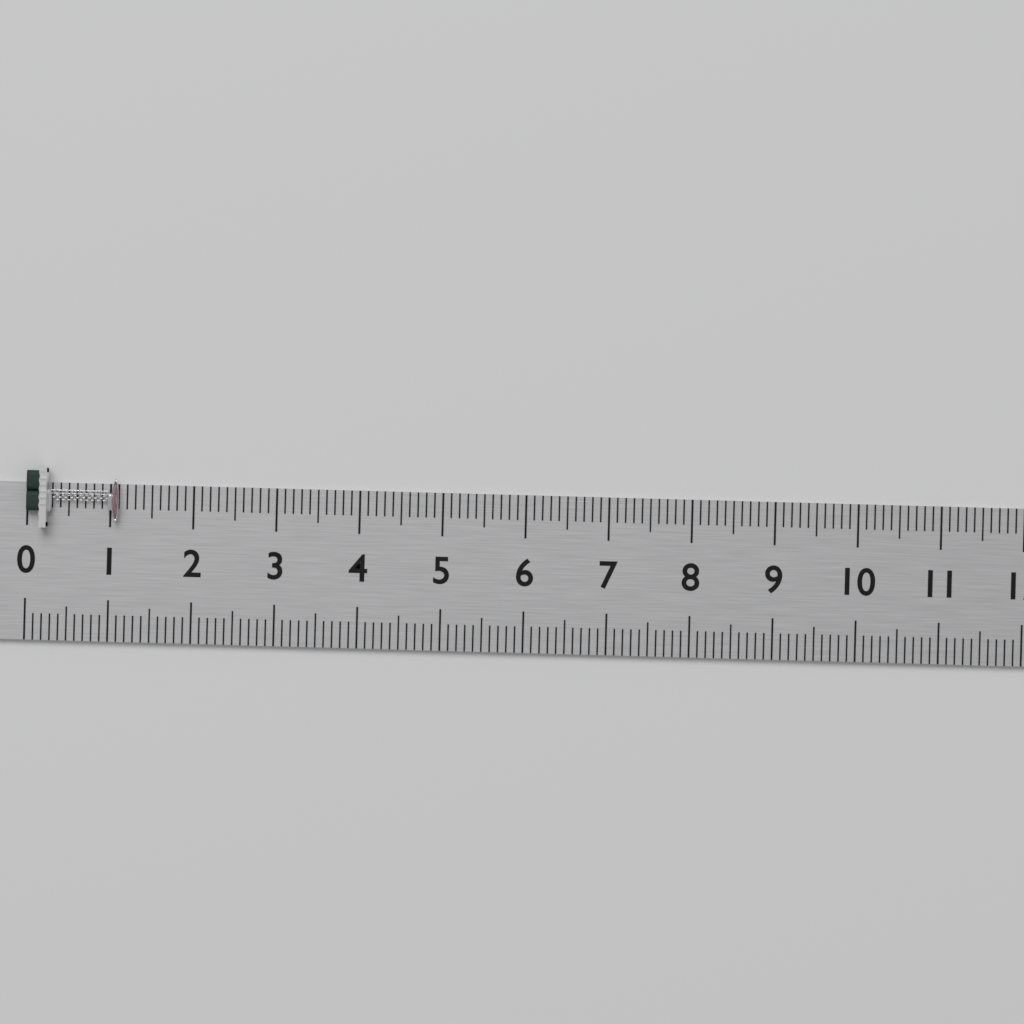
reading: 1.1 (no unit)
